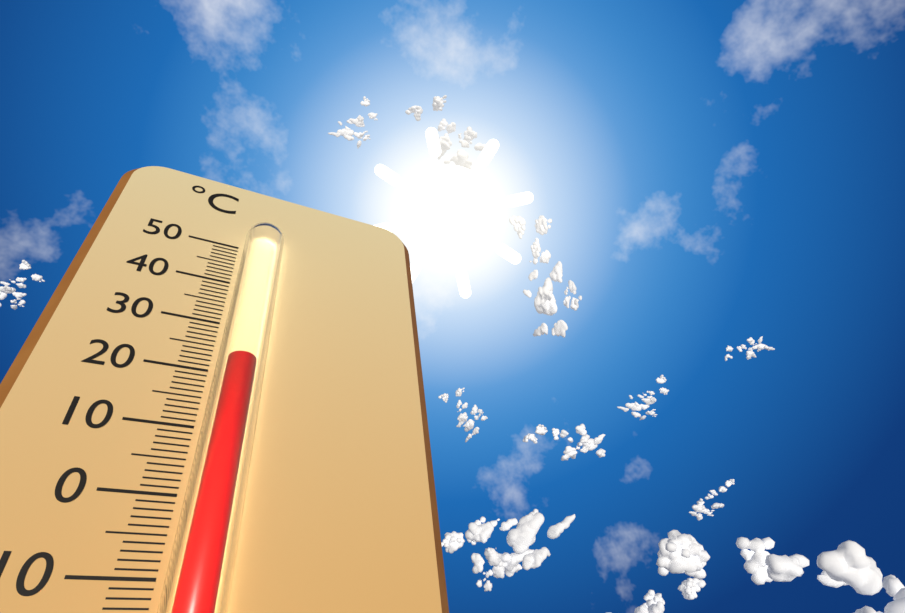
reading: 21 °C
